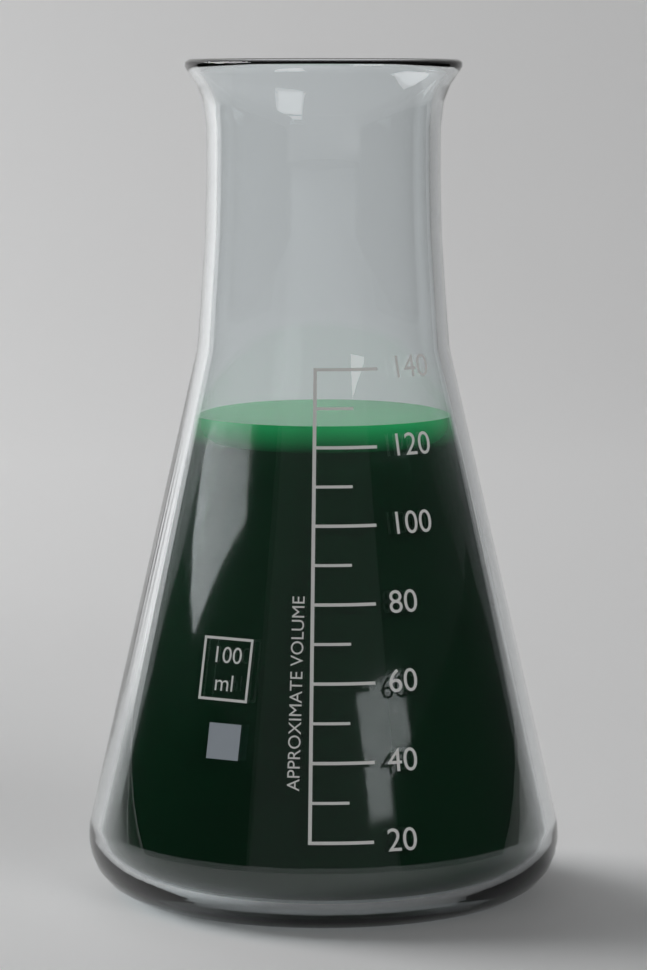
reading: 125 ml
